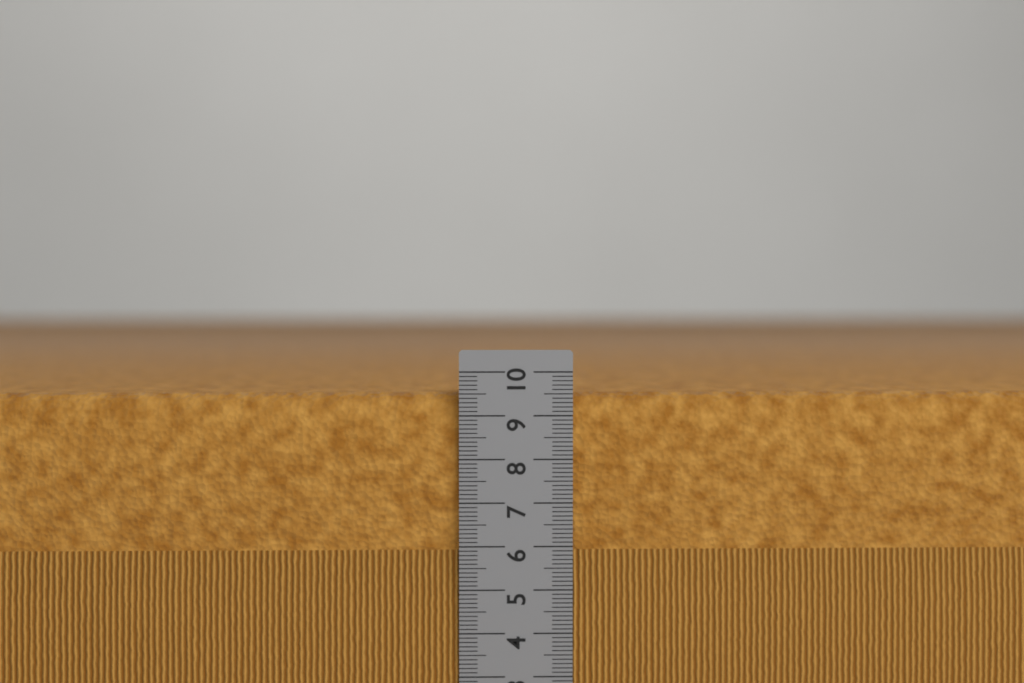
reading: 9.5 cm
